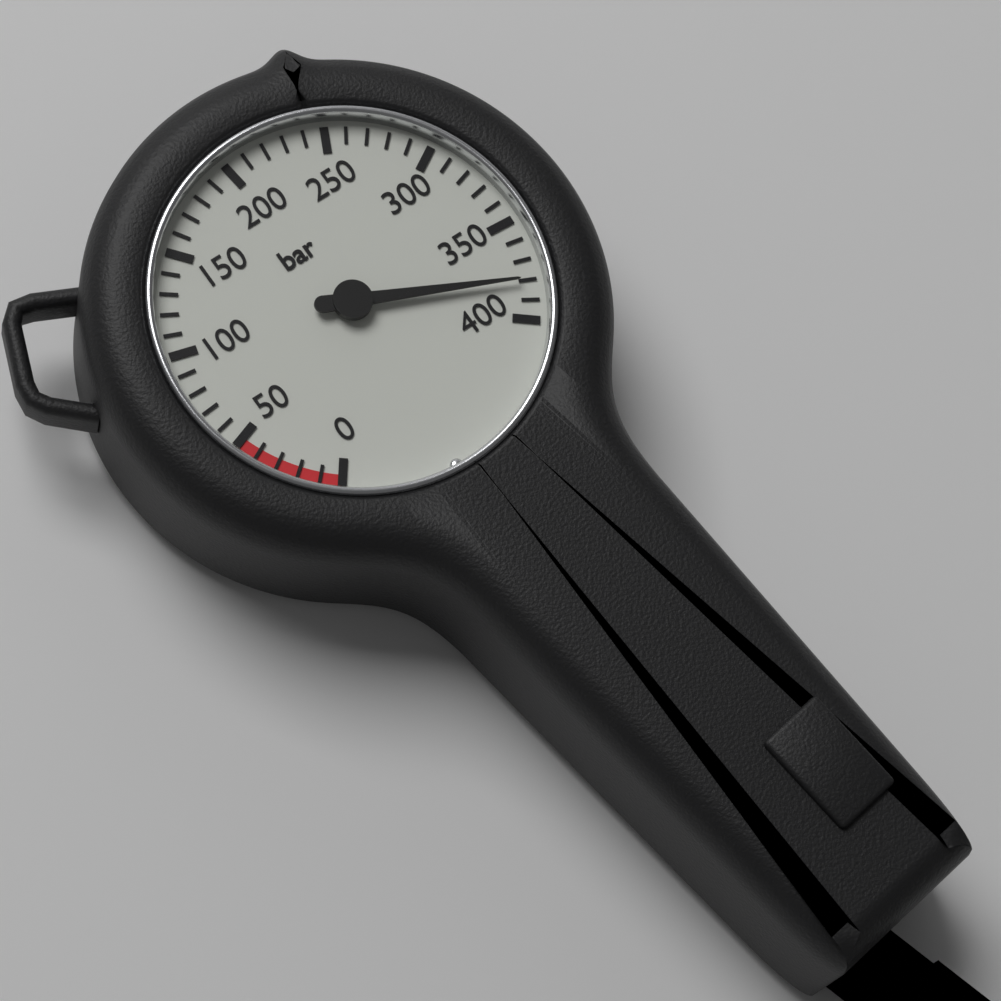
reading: 380 bar
